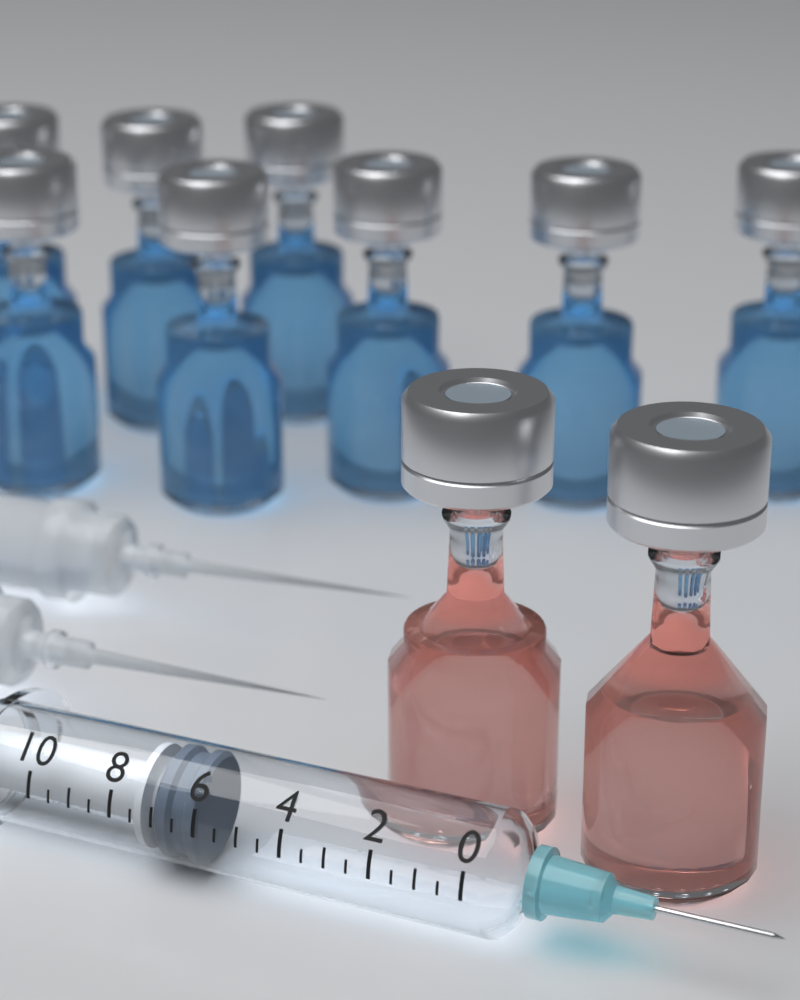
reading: 6.0 (no unit)
